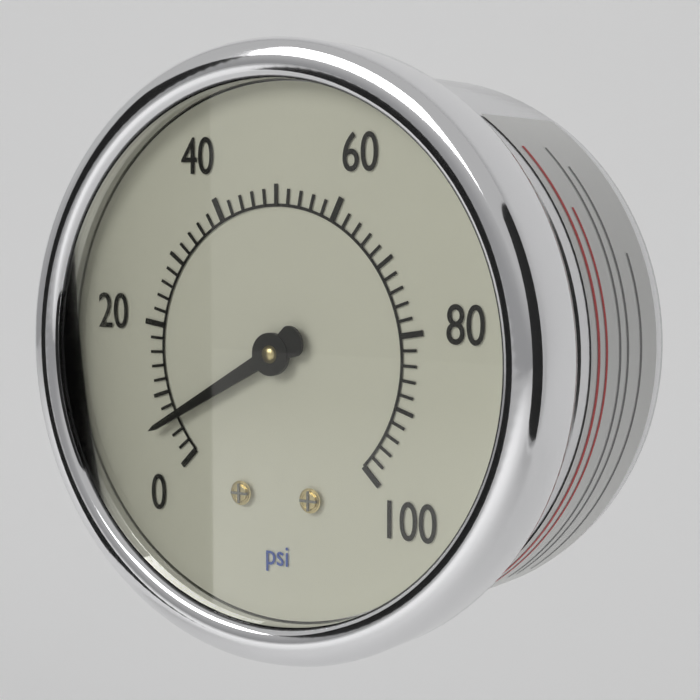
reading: 6 psi
